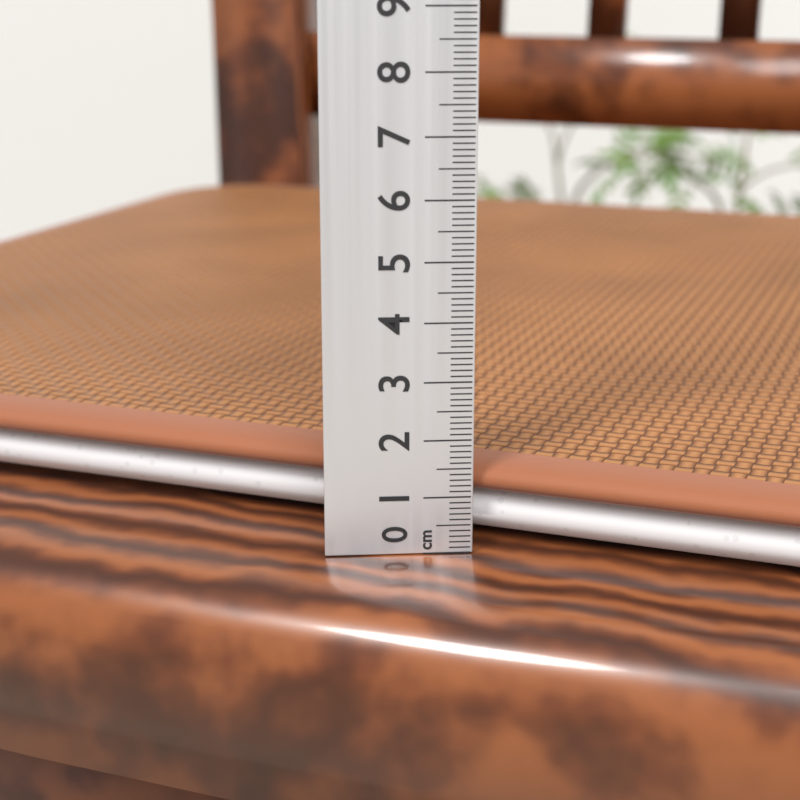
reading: 1.5 cm
